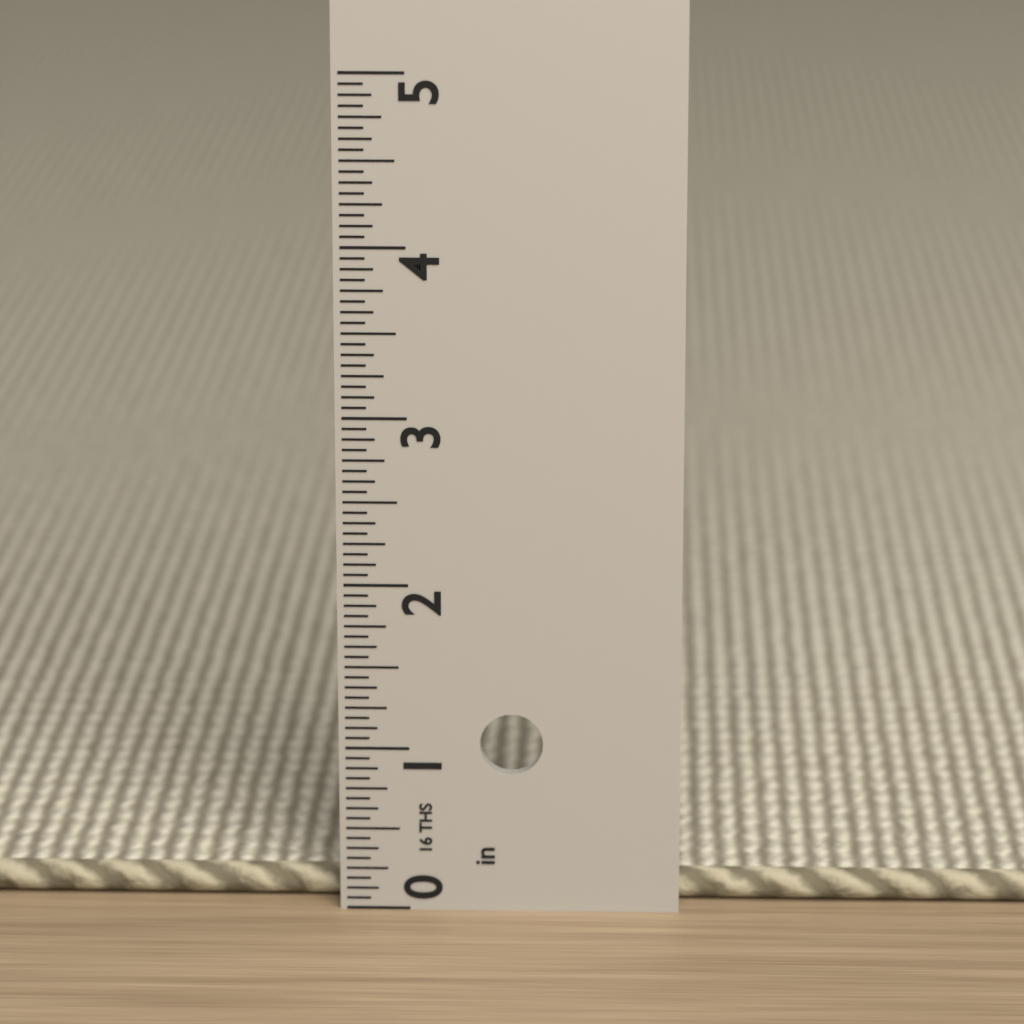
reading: 0.1875 in
